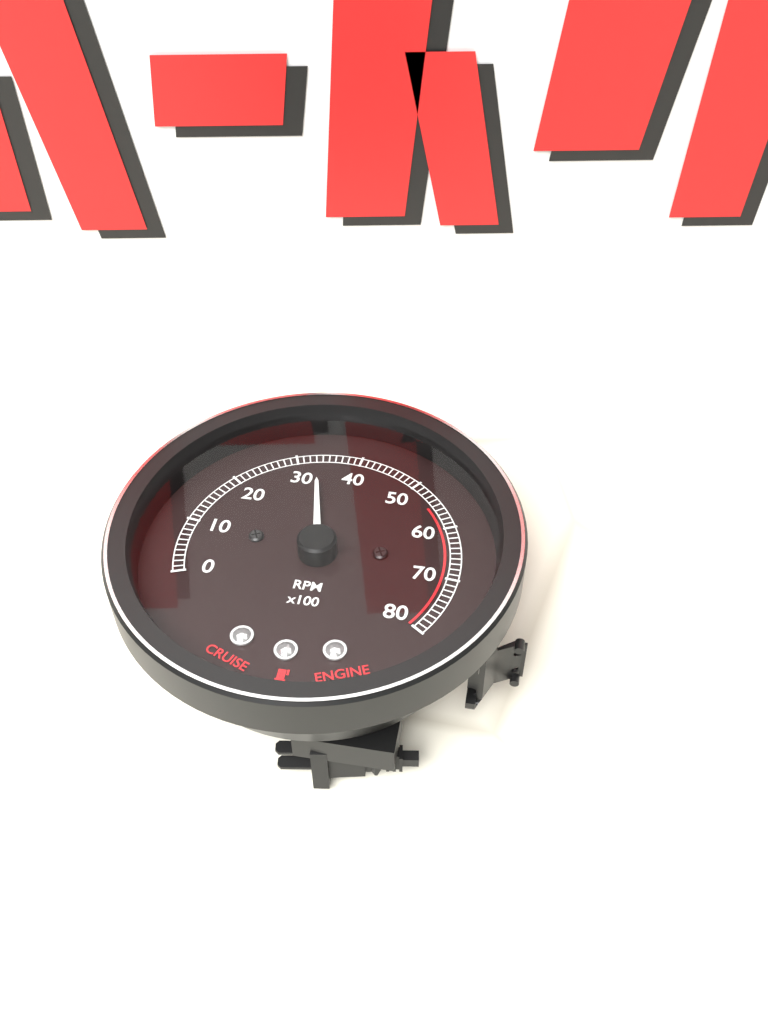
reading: 3300 RPM
